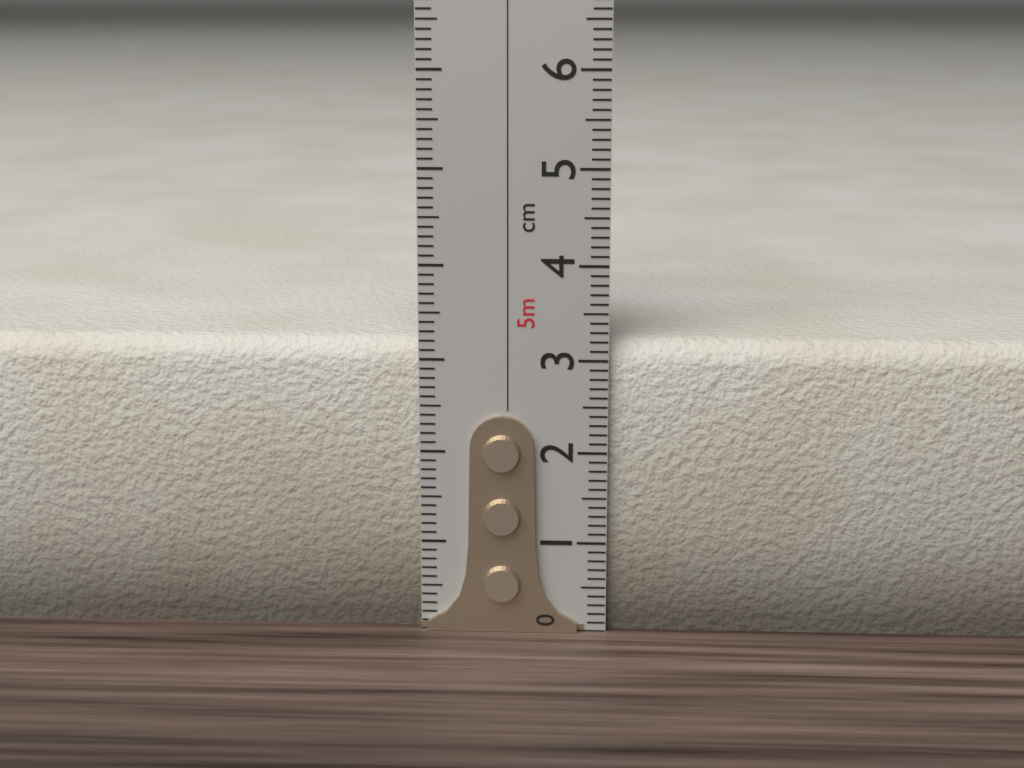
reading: 3.2 cm
